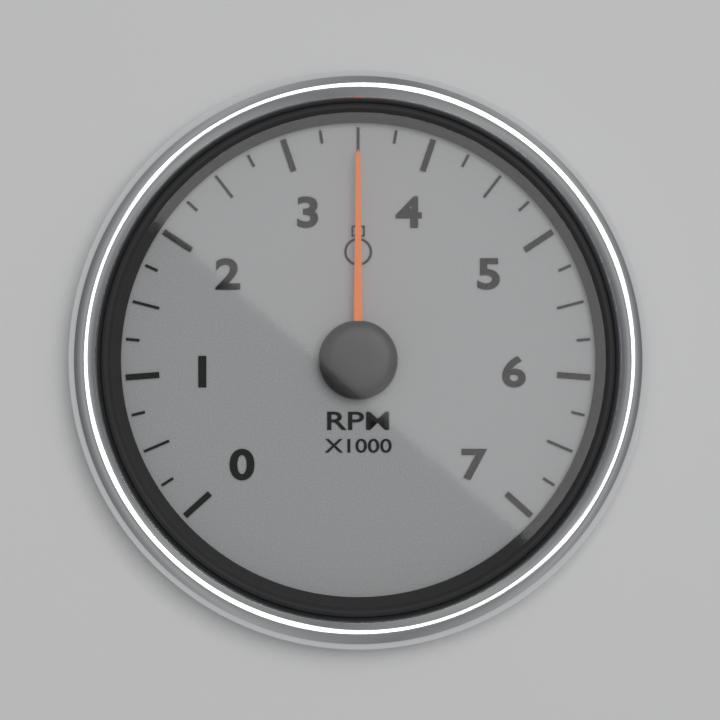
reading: 3500 RPM
